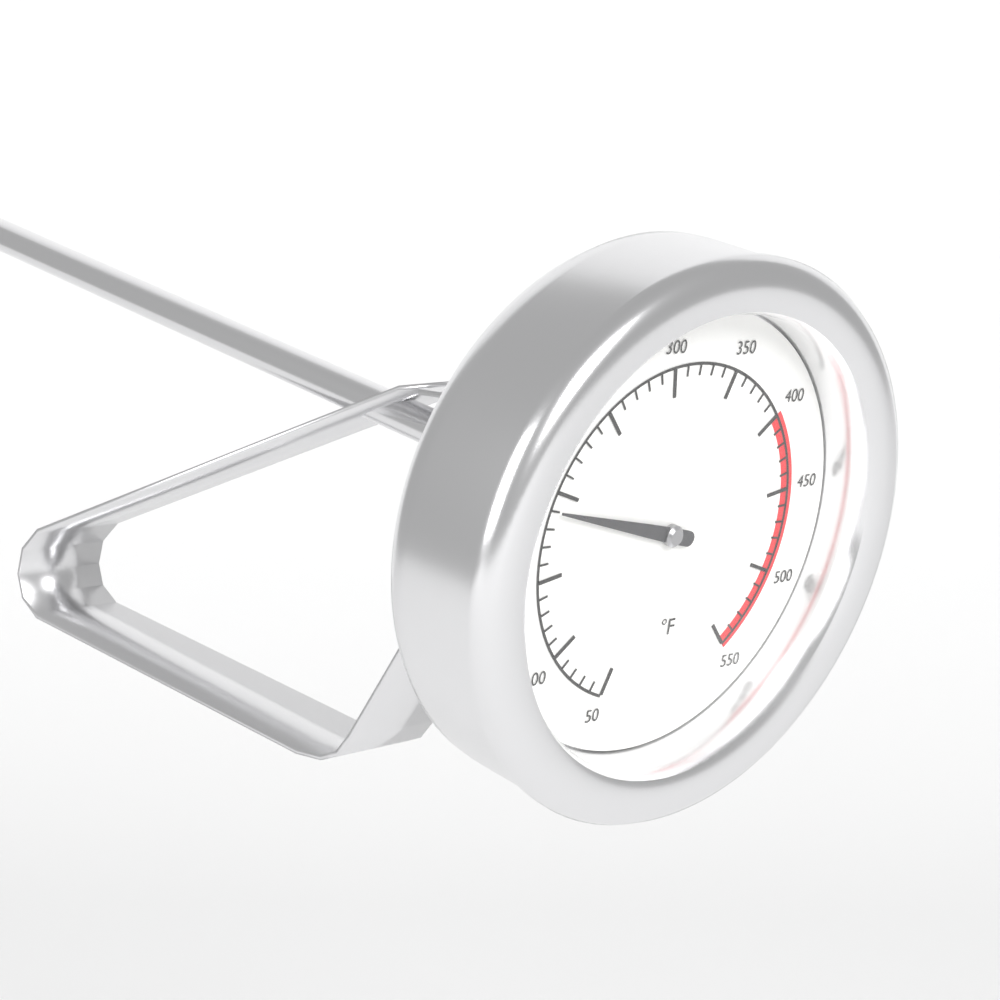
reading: 190 °F
